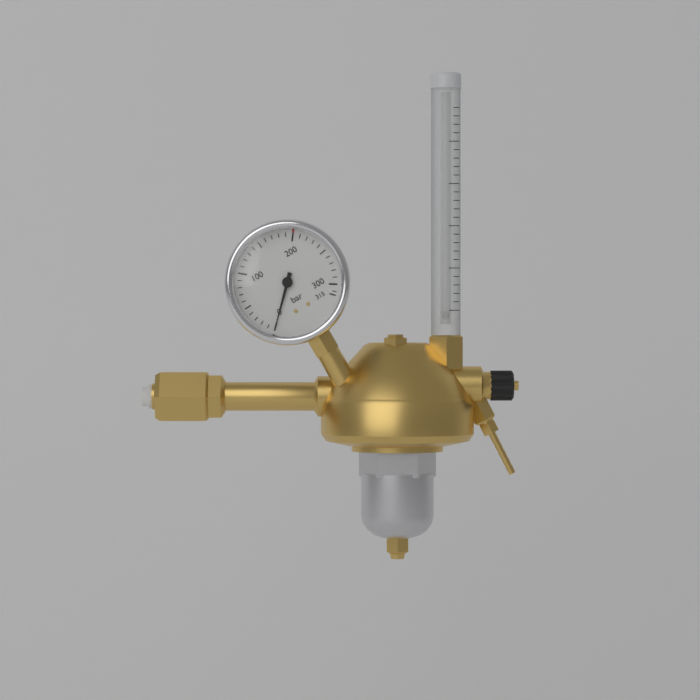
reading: 0 bar
